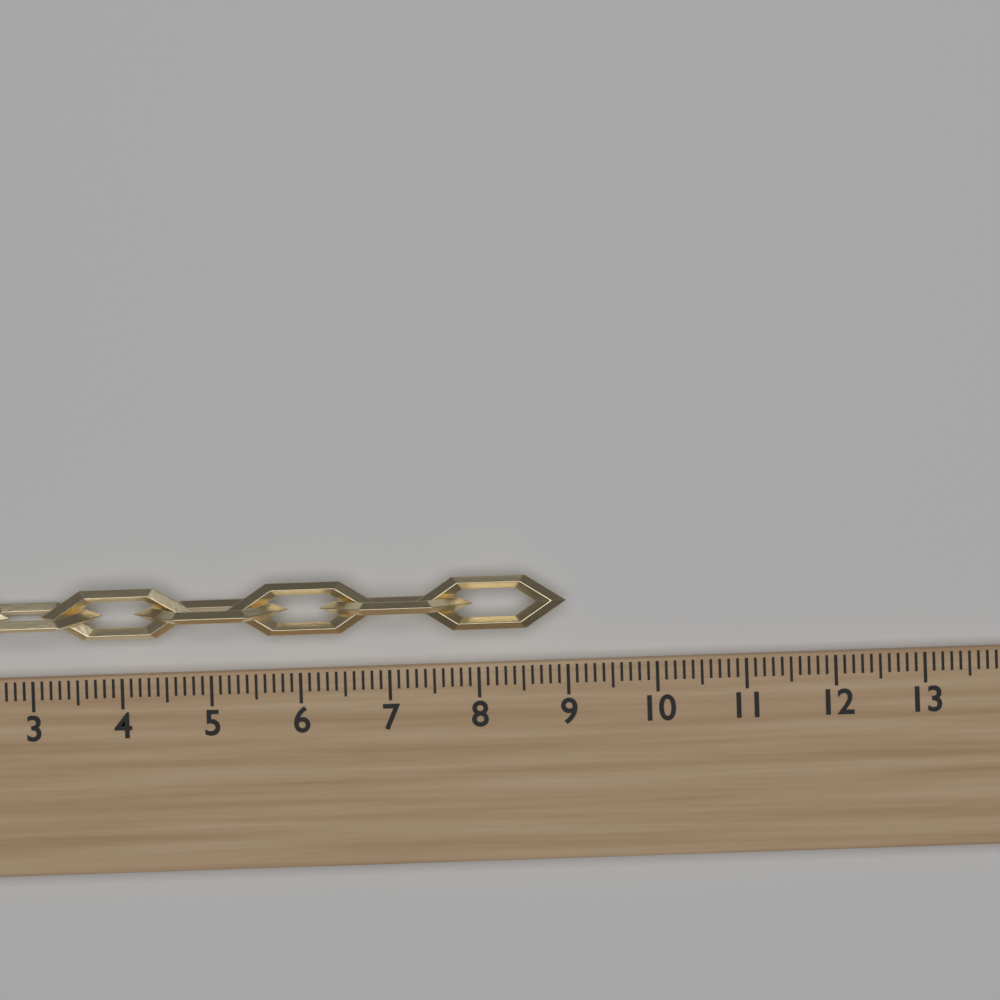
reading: 9.0 (no unit)
